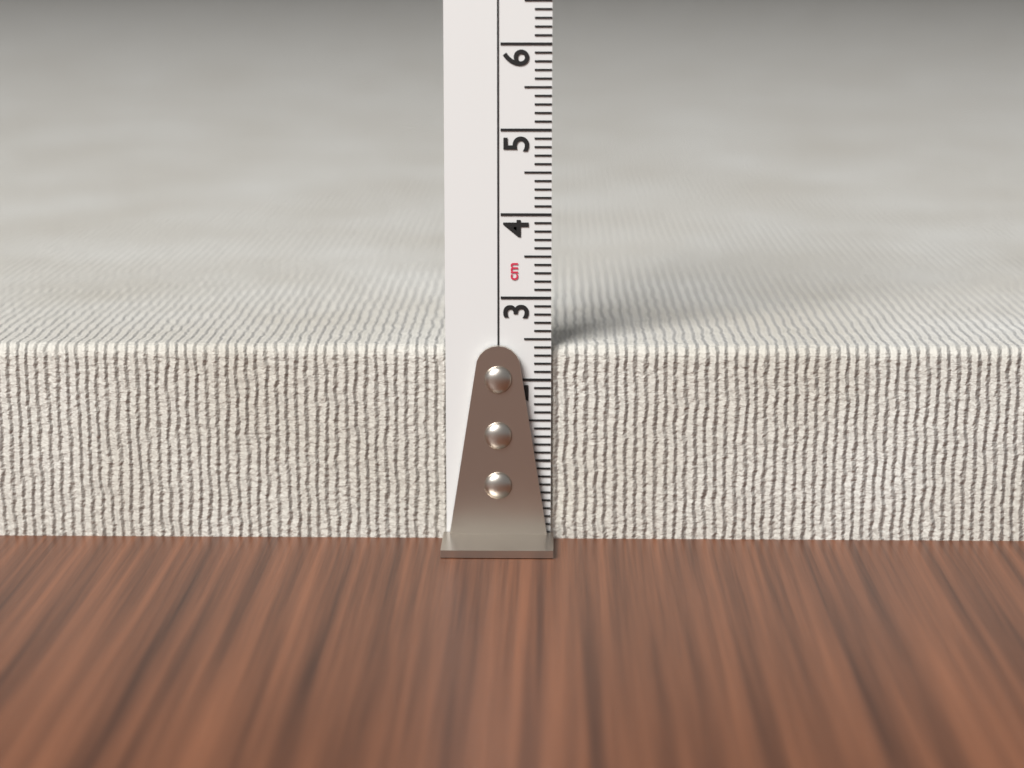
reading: 2.4 cm
